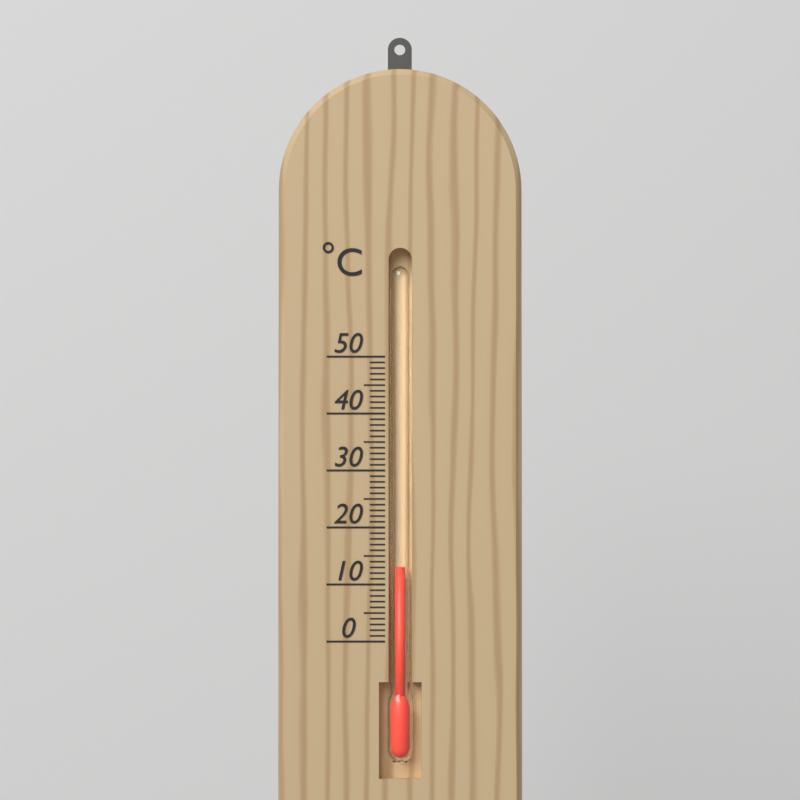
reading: 13 °C
